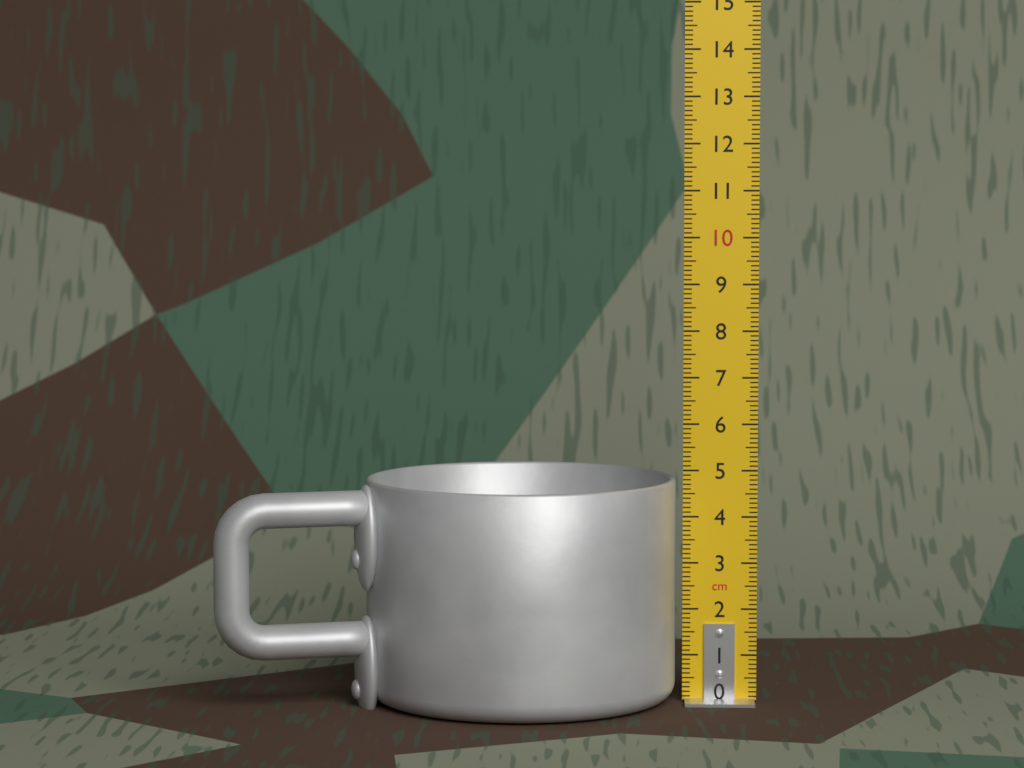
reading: 4.8 cm
